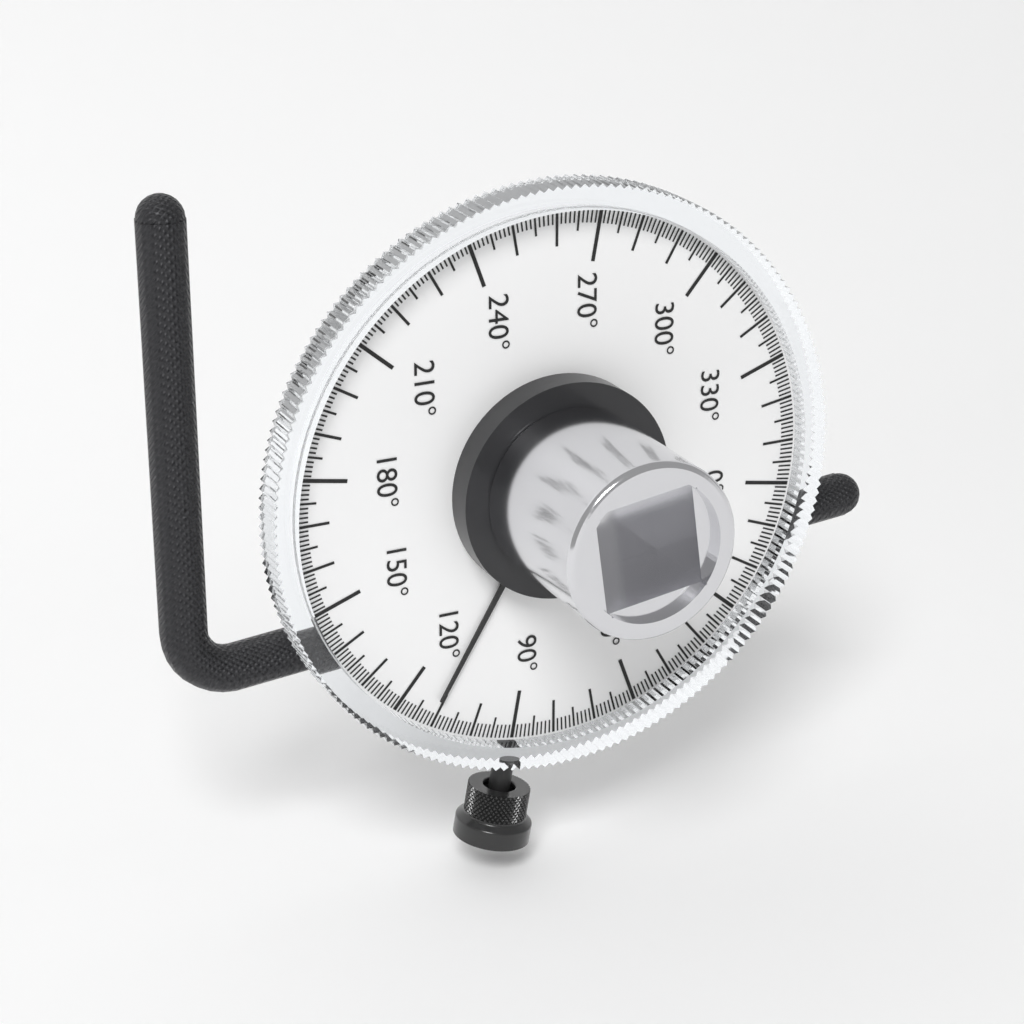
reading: 111 °
